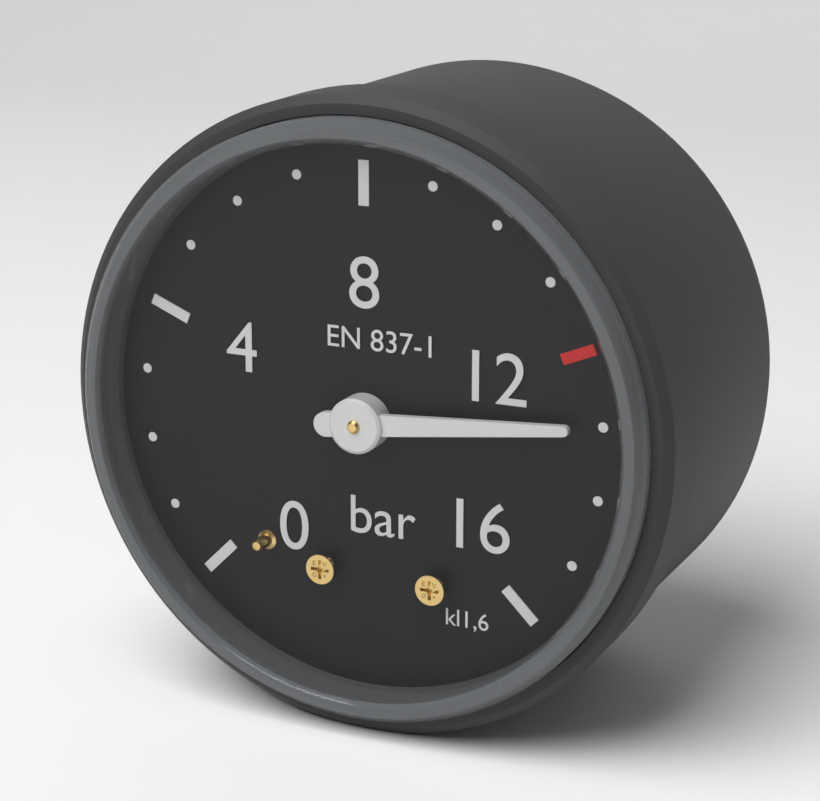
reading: 13 bar
